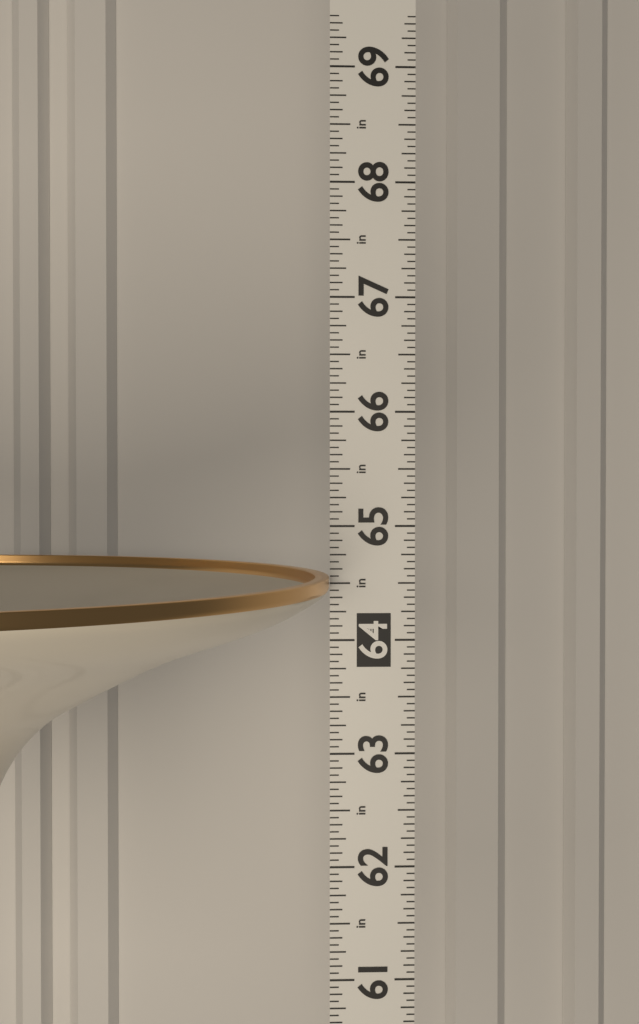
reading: 64.5625 in
